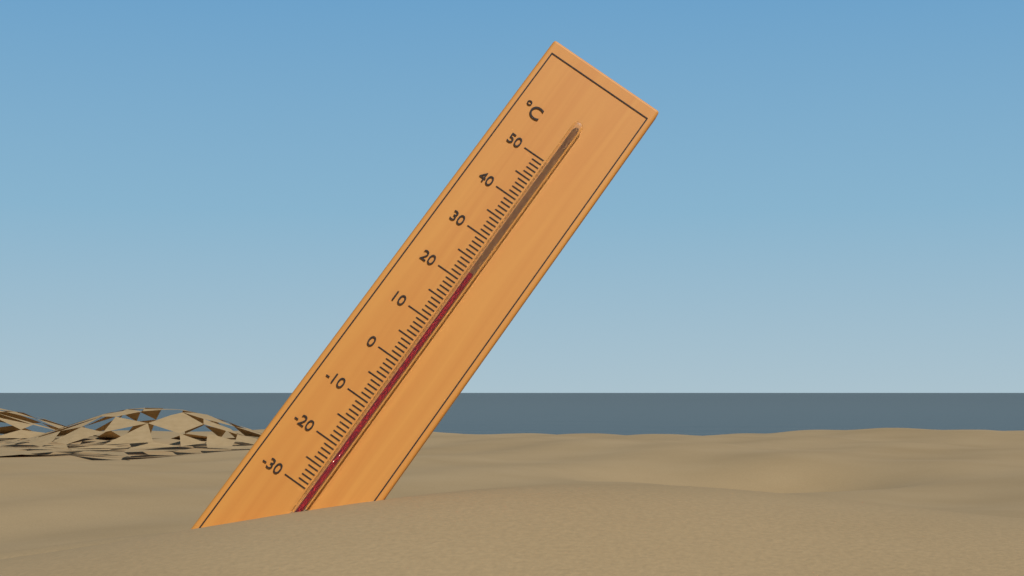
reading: 22 °C
